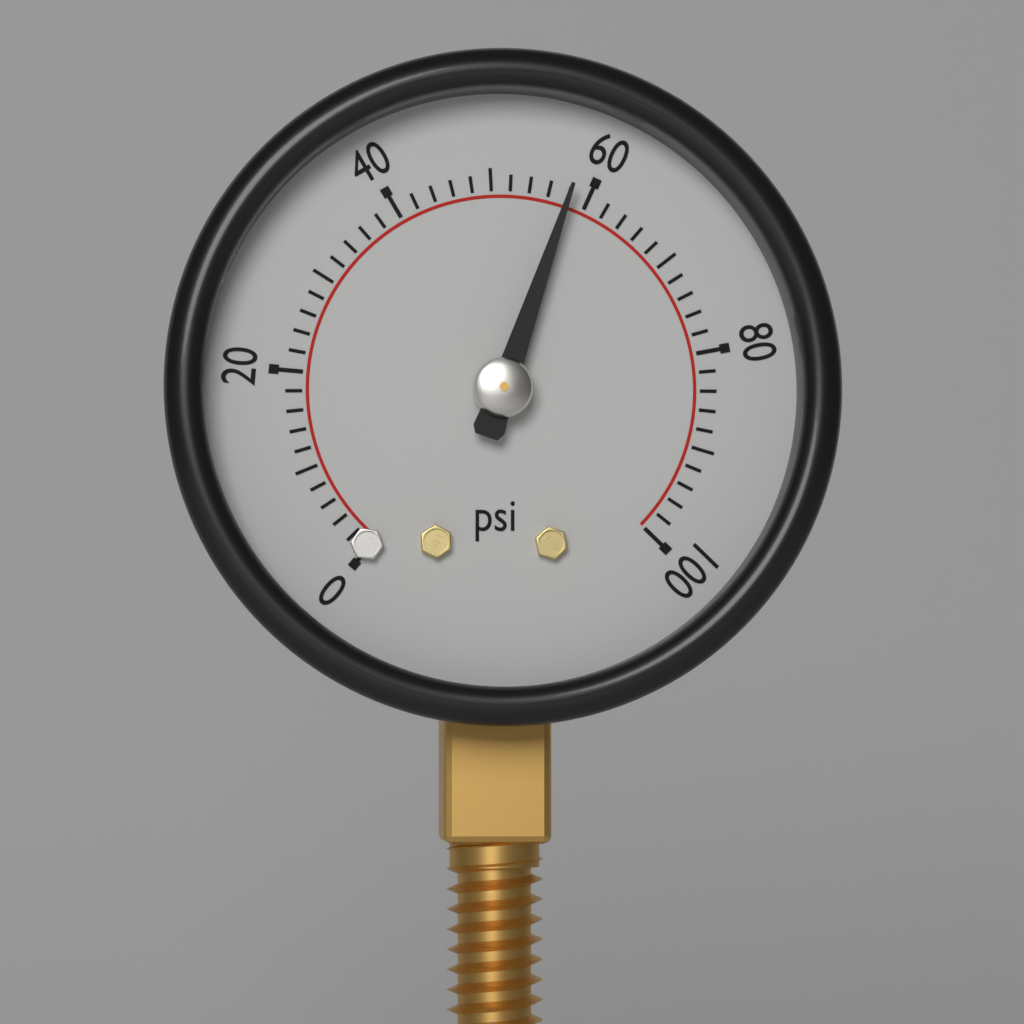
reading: 58 psi
